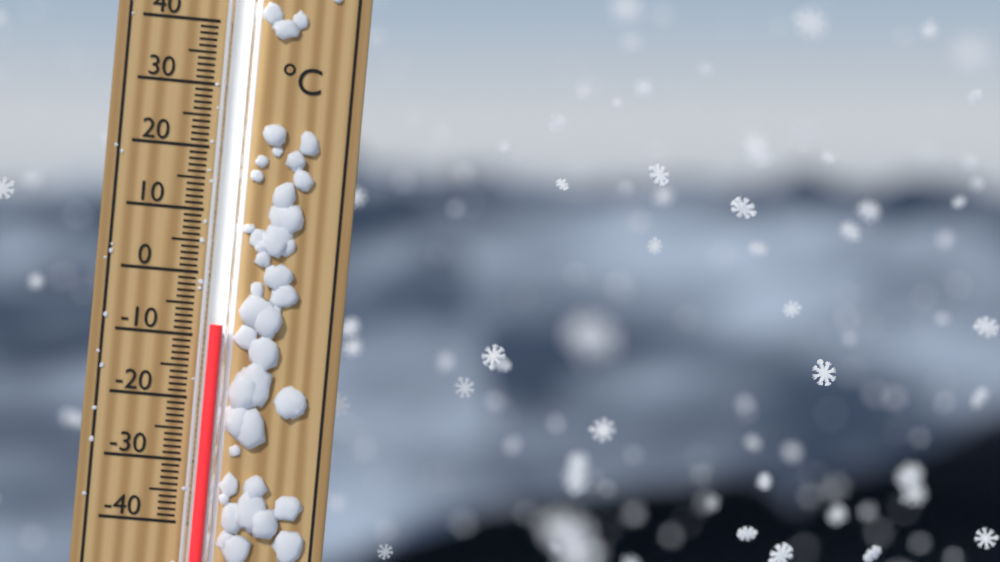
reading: -8 °C
